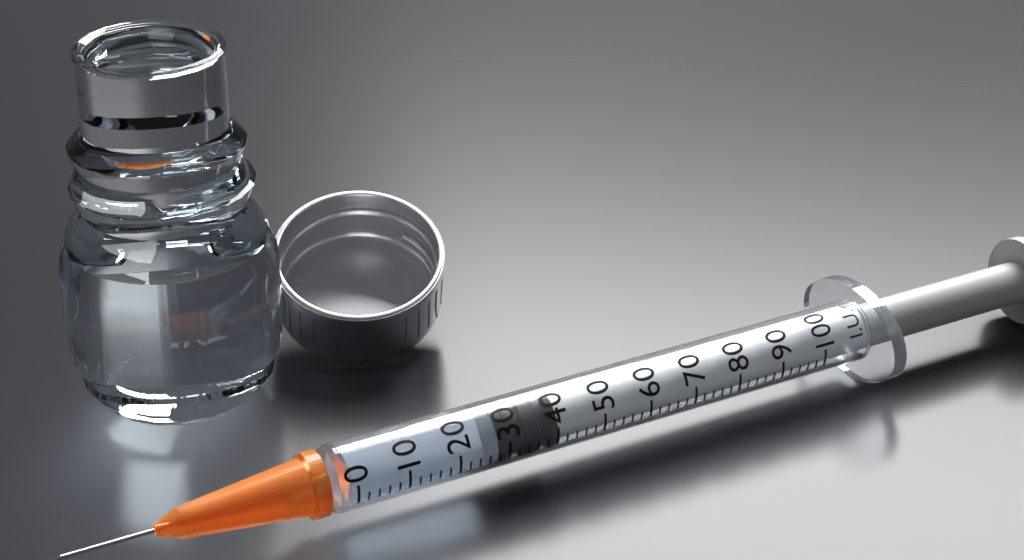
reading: 28 I.U.
